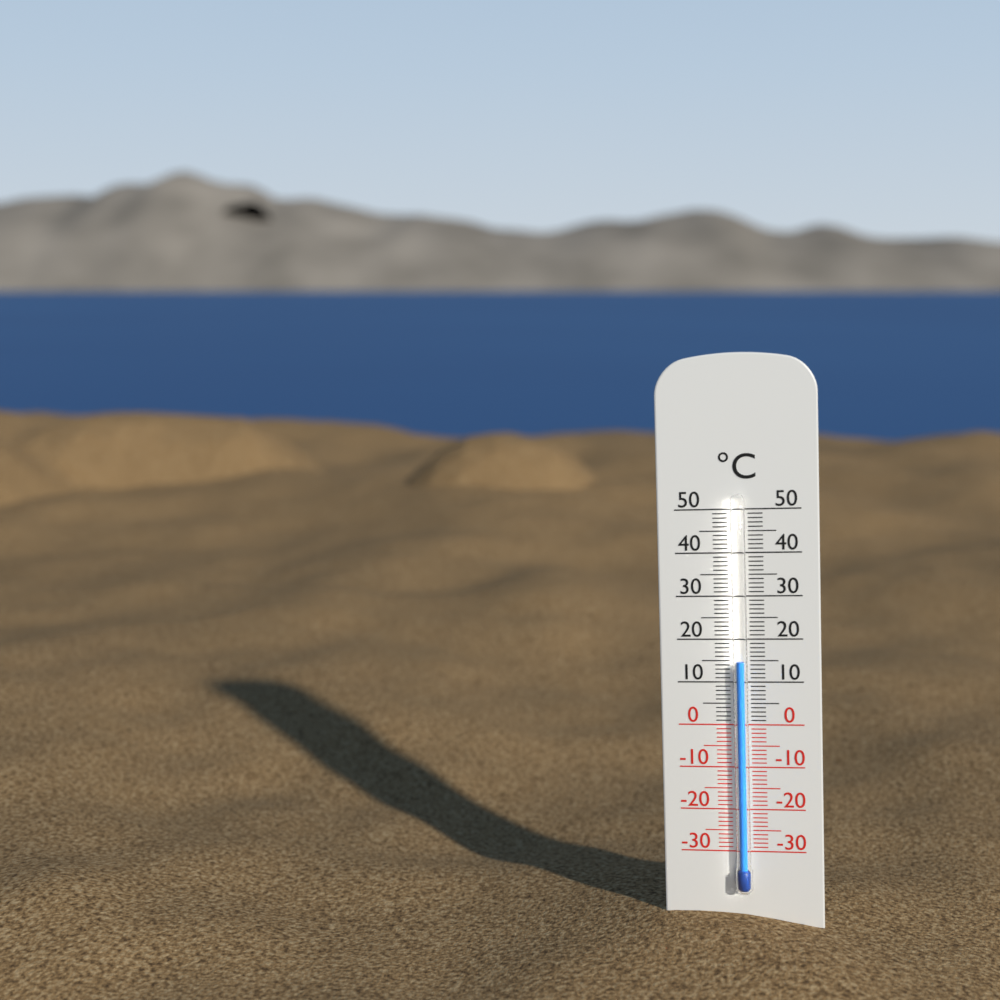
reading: 15 °C
